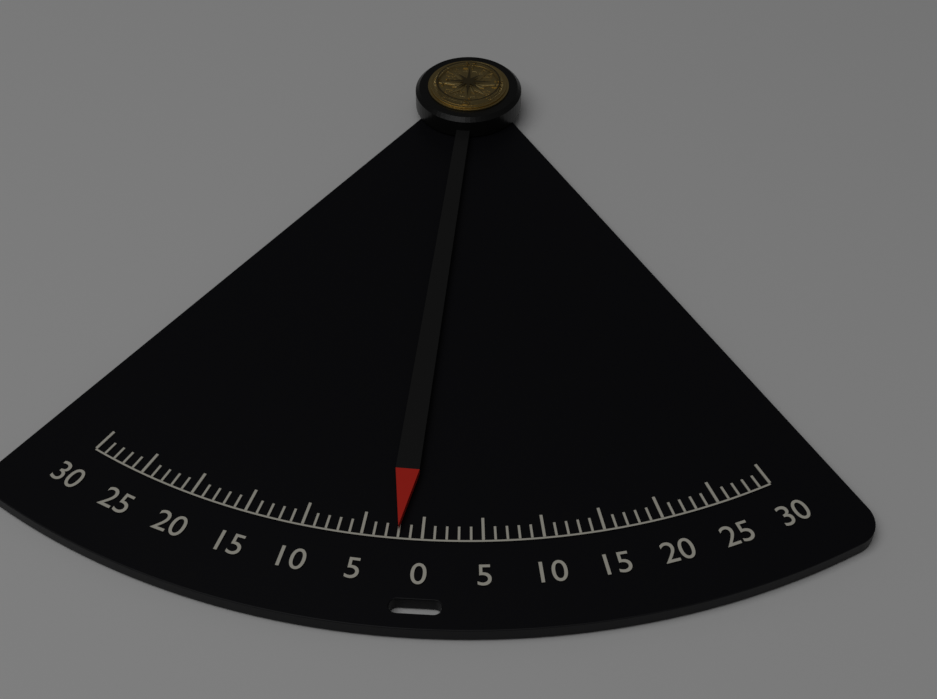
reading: -2 (no unit)
